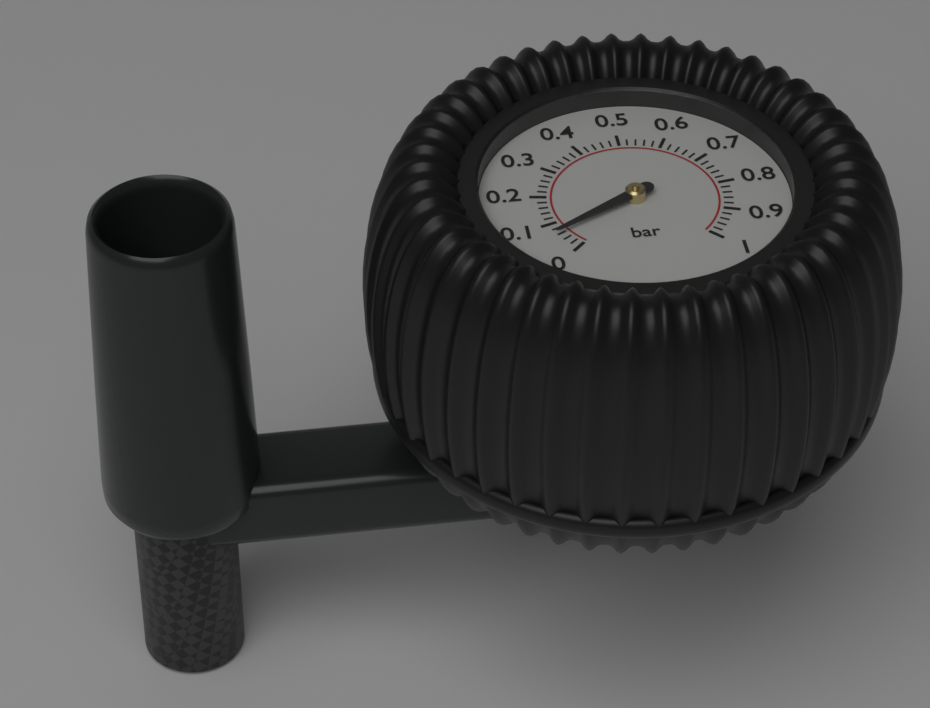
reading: 0.06 bar
